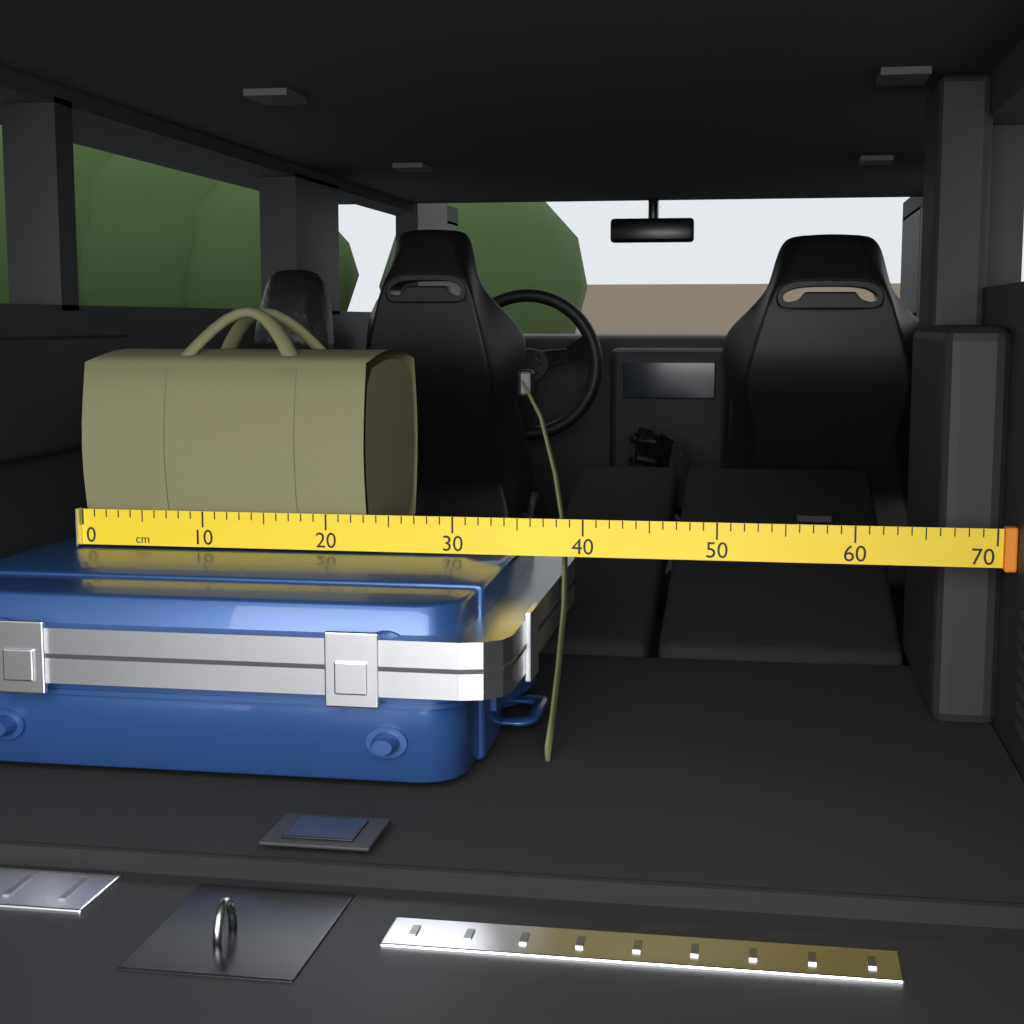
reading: 23 cm
